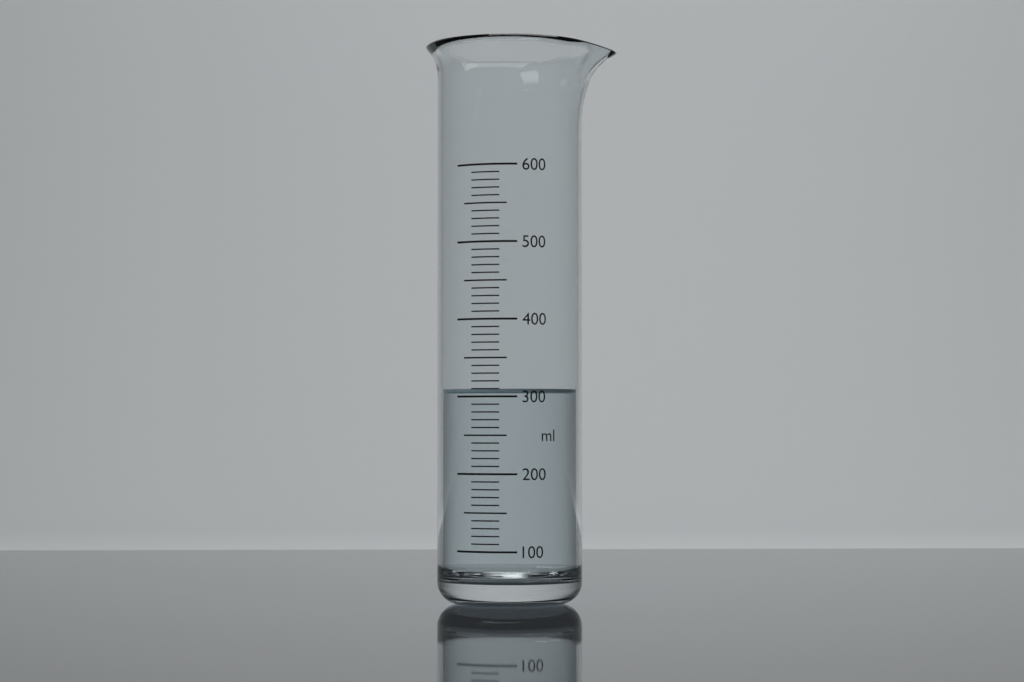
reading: 310 ml
